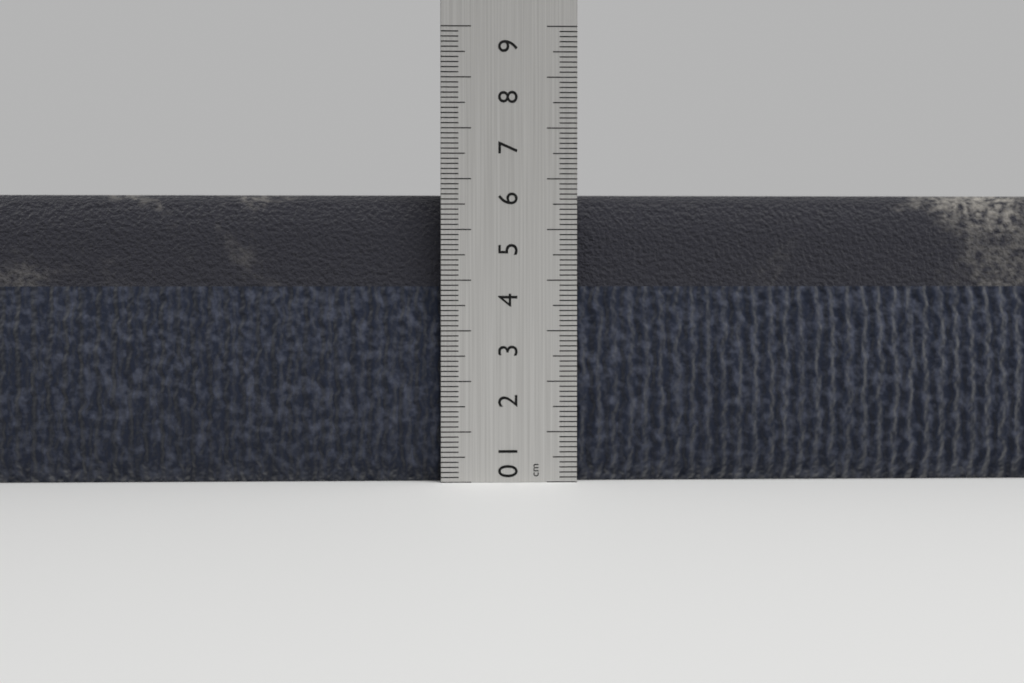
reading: 5.7 cm
